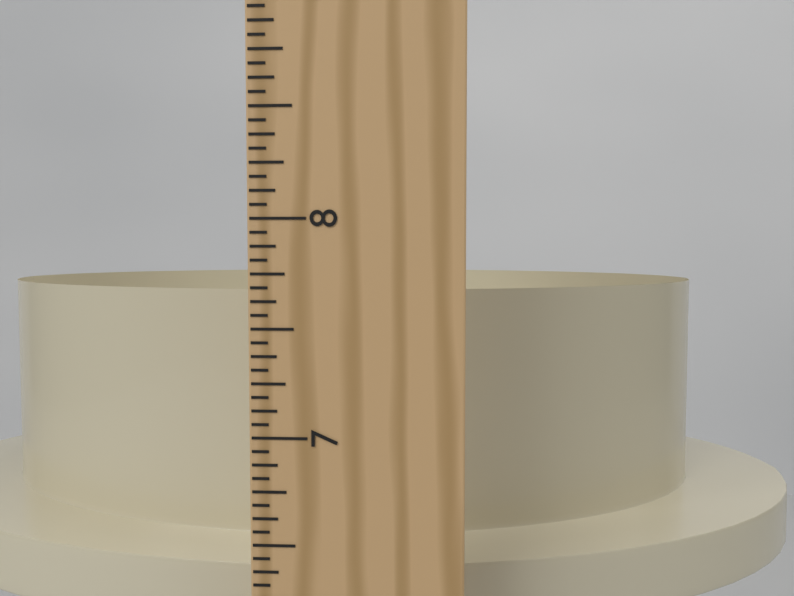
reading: 7.6250 in
